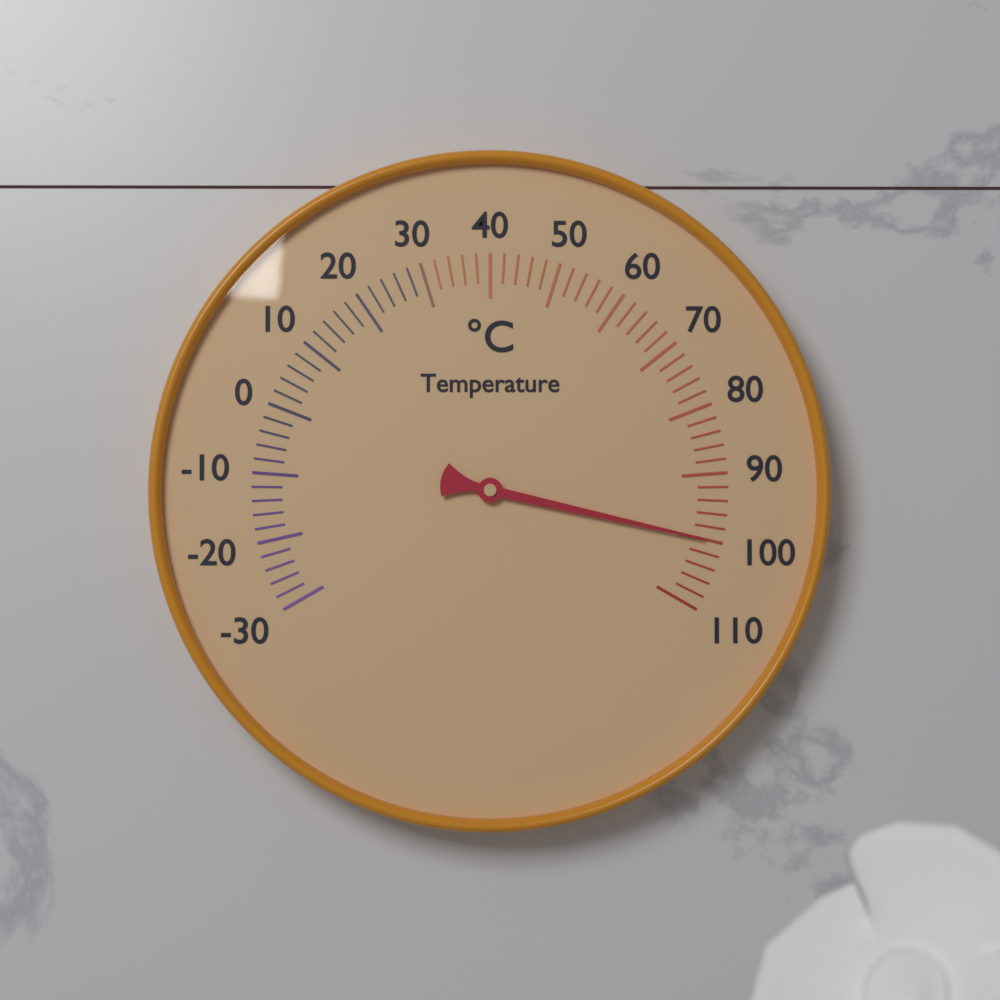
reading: 100 °C
